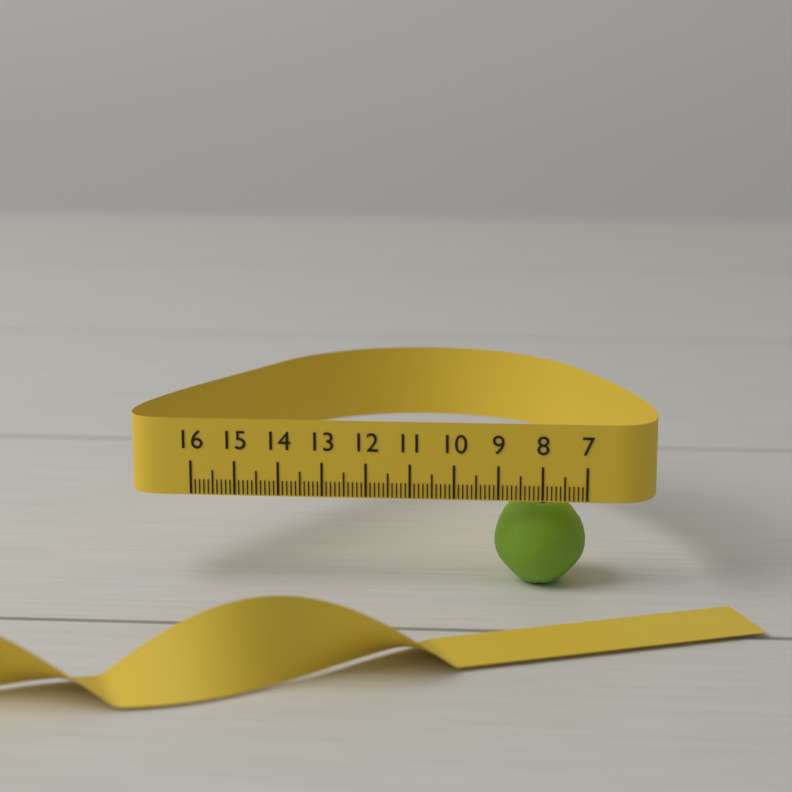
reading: 9.1 (no unit)
